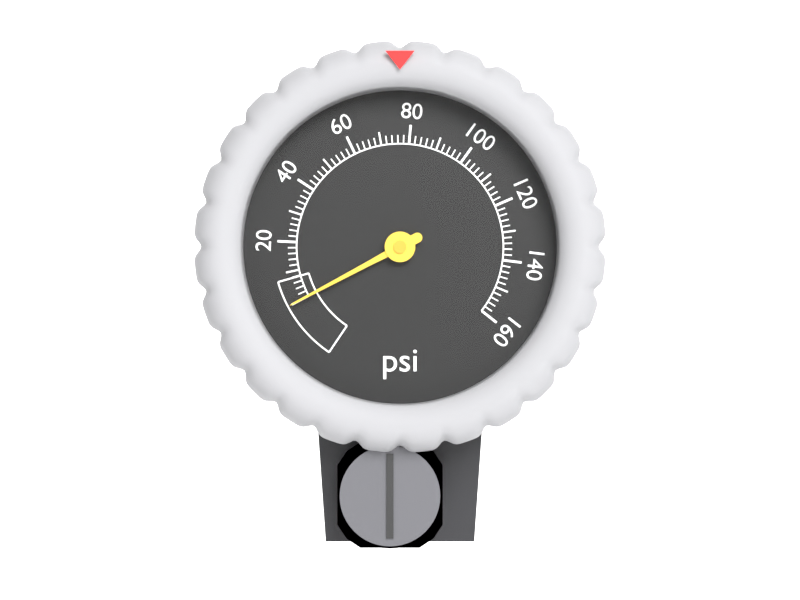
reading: 0 psi
